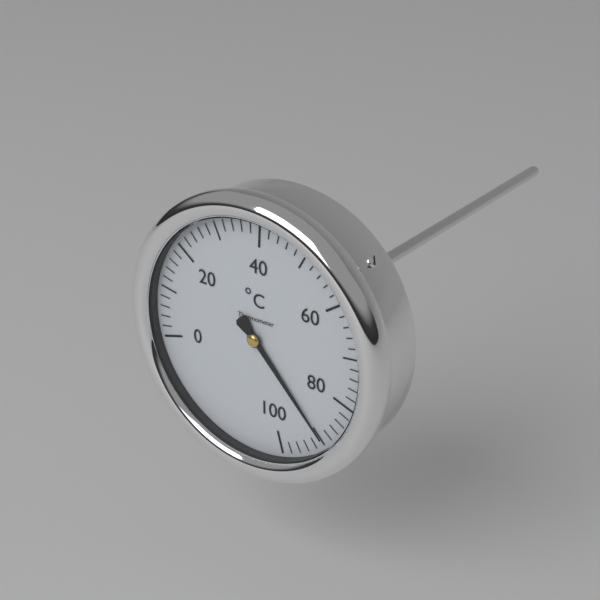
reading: 90 °C
